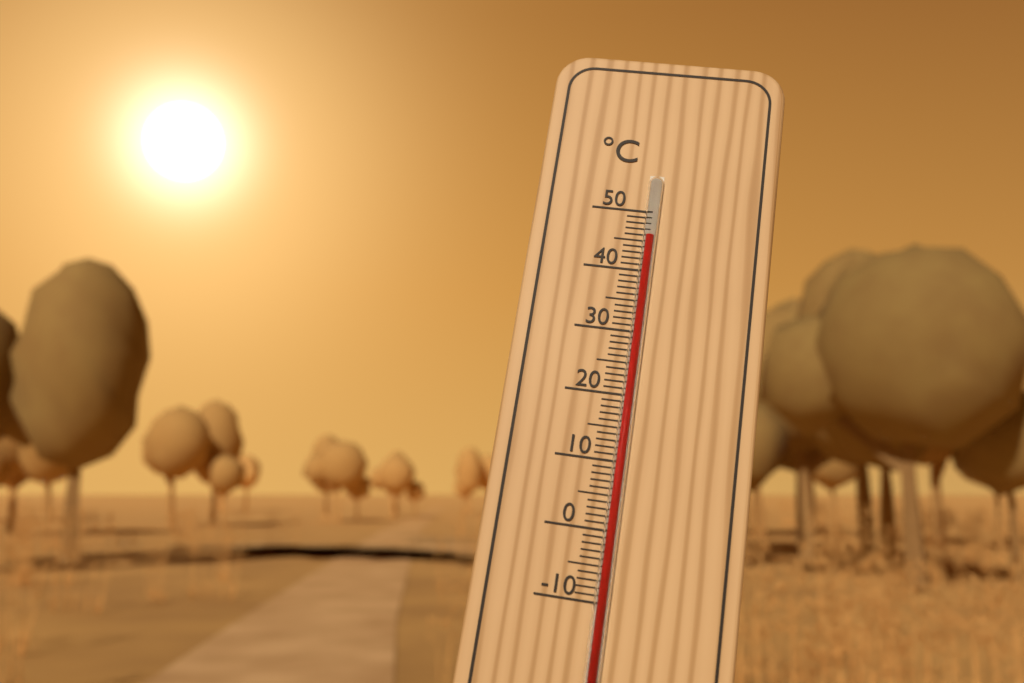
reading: 46 °C
